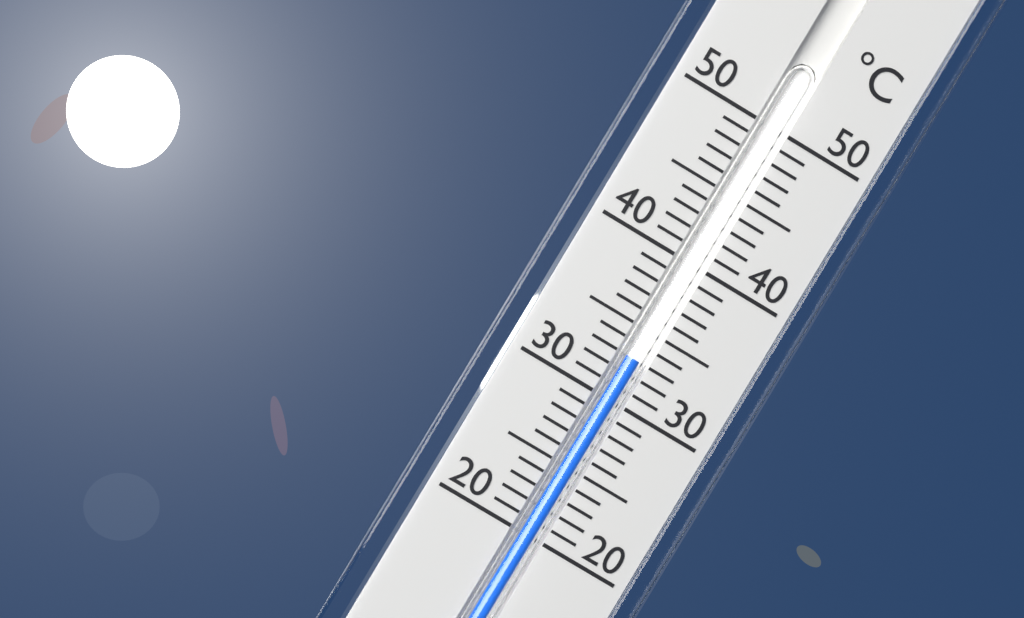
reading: 33 °C
